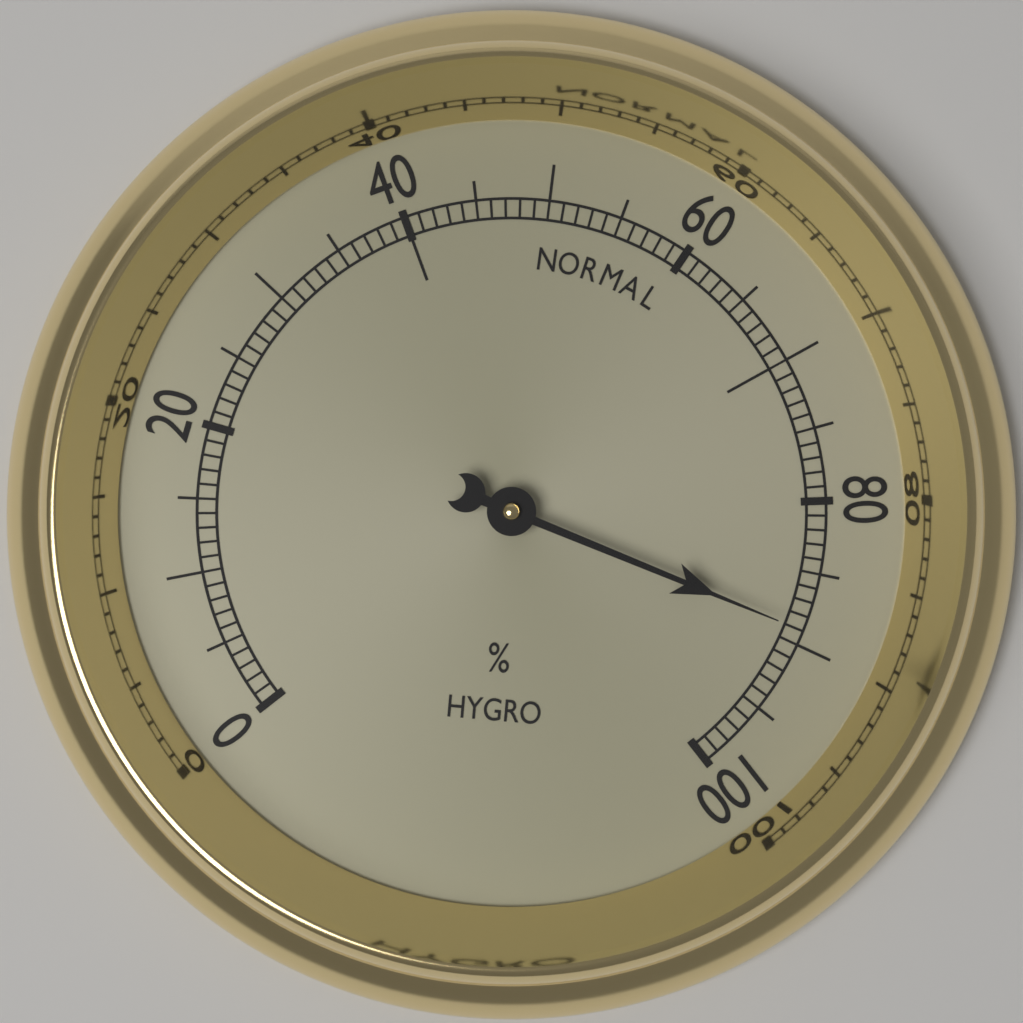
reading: 89 %
